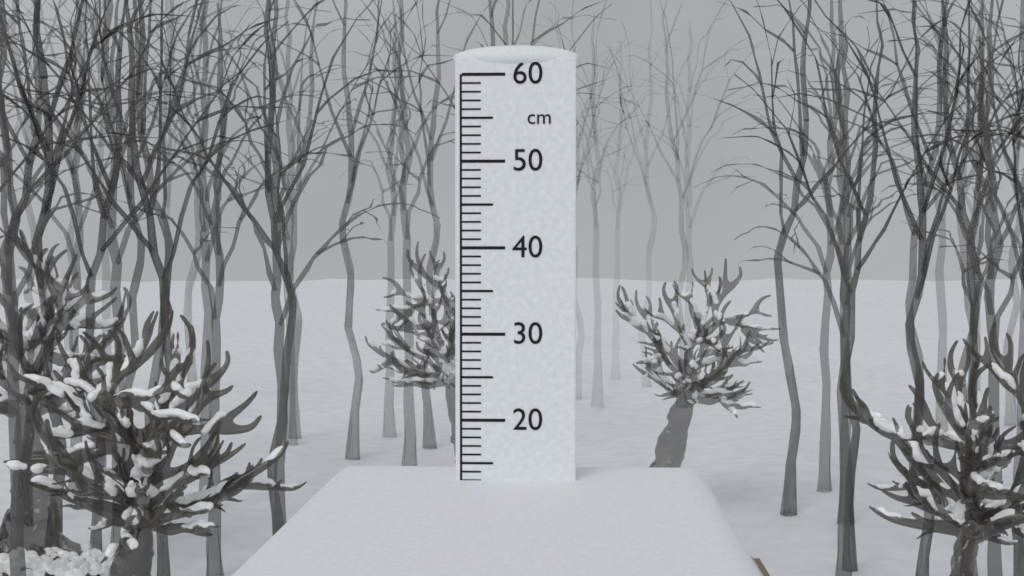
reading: 13 cm
